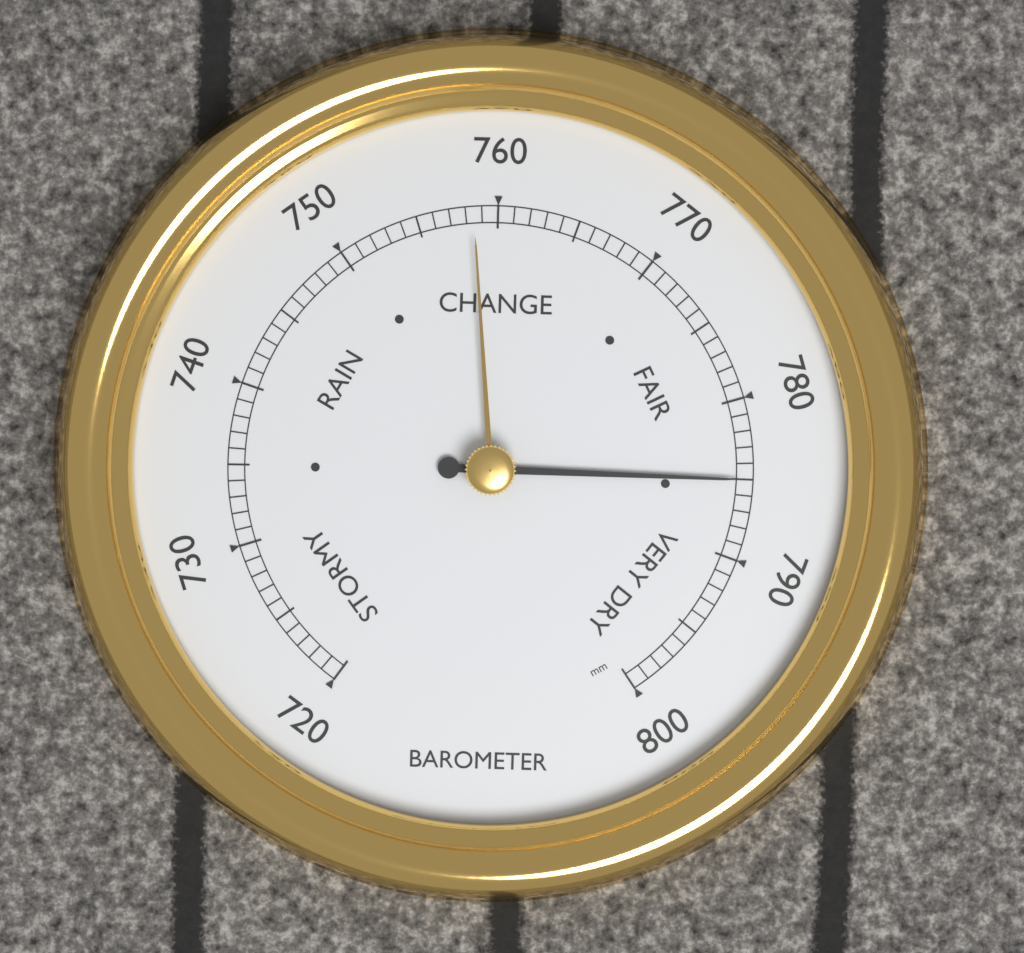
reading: 785 mm
